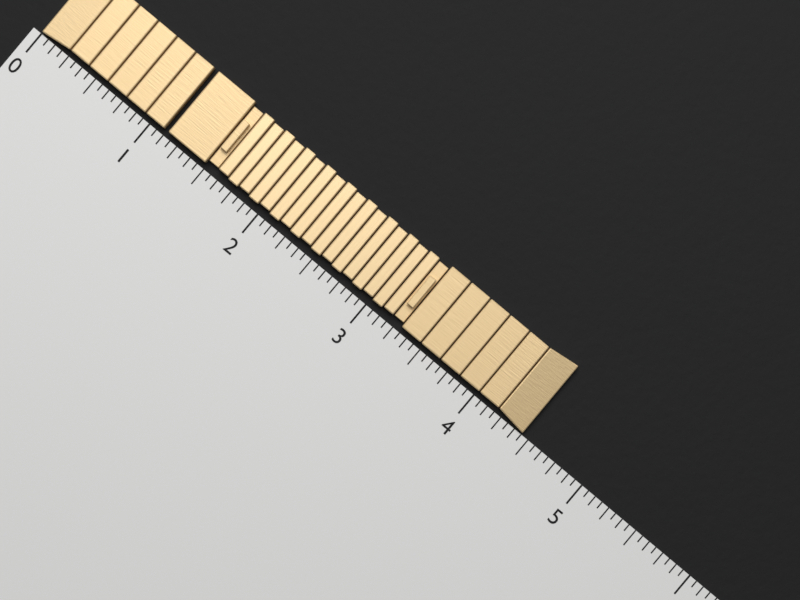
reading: 4.4375 (no unit)
